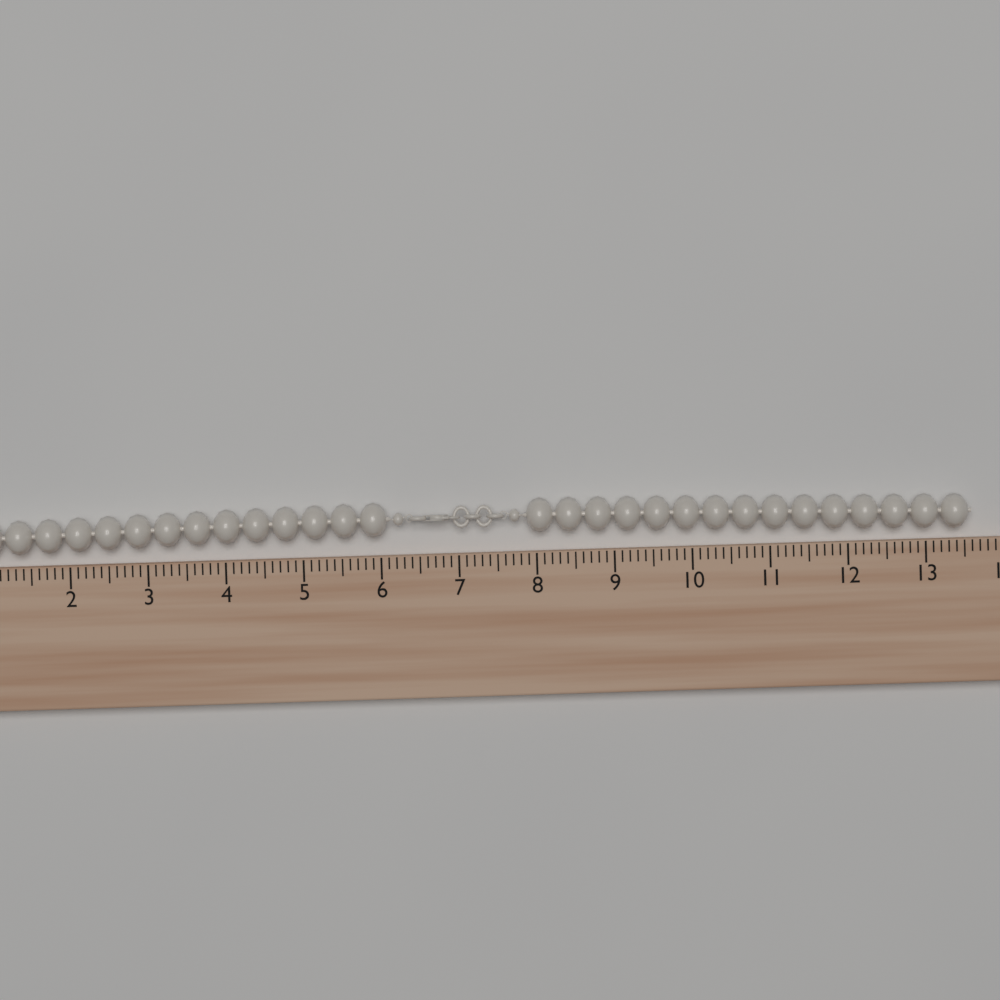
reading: 13.6 (no unit)
